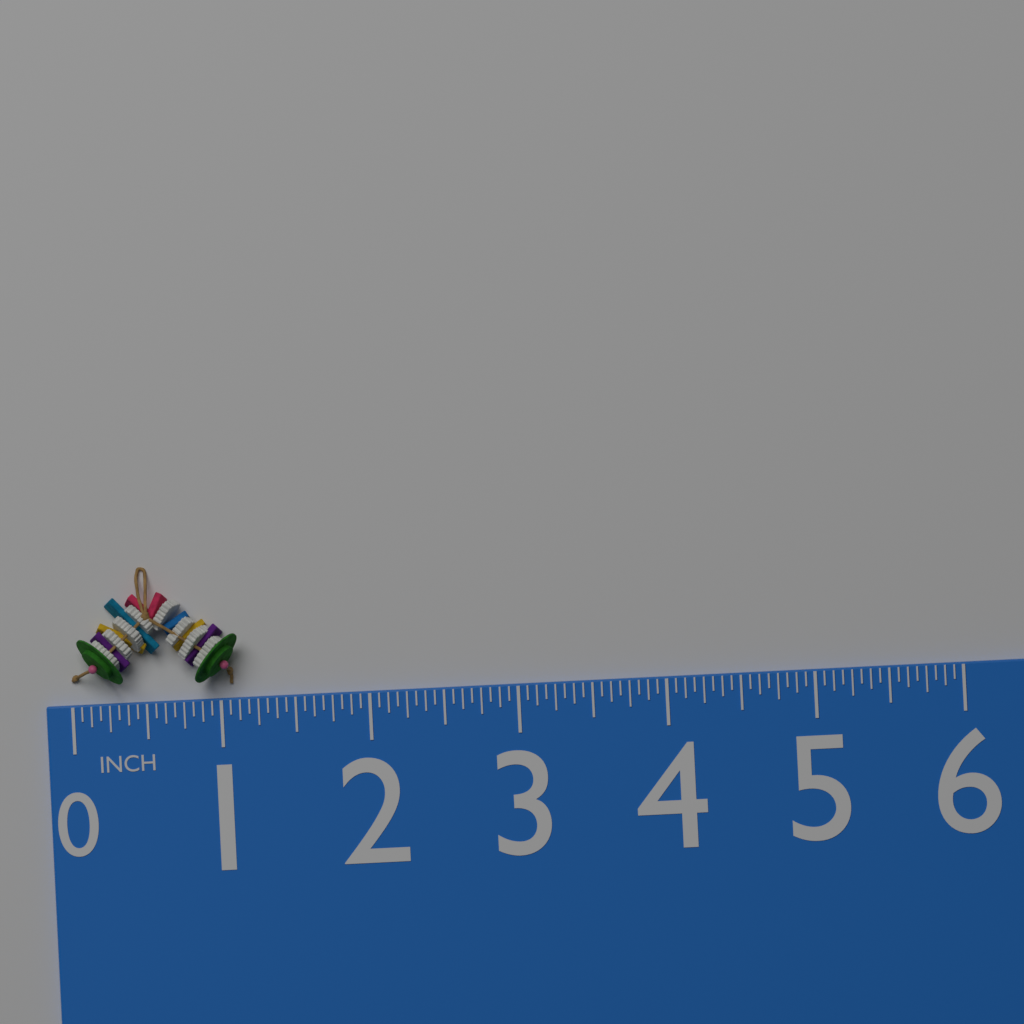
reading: 1.1250 in
